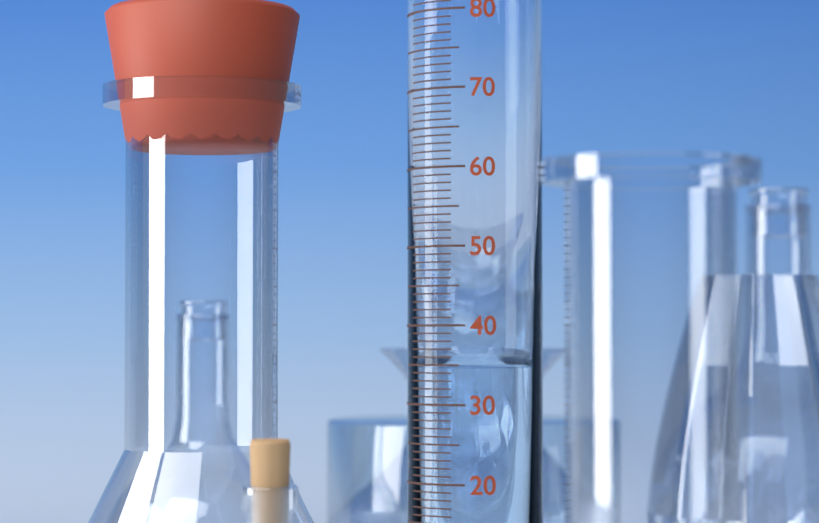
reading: 35 ml
